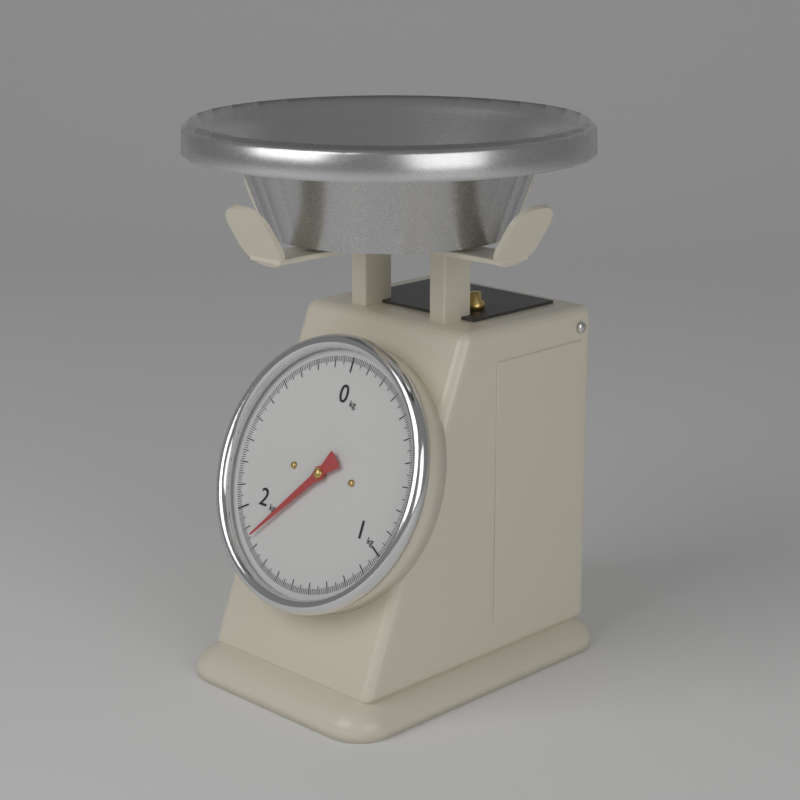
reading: 1.85 kg
